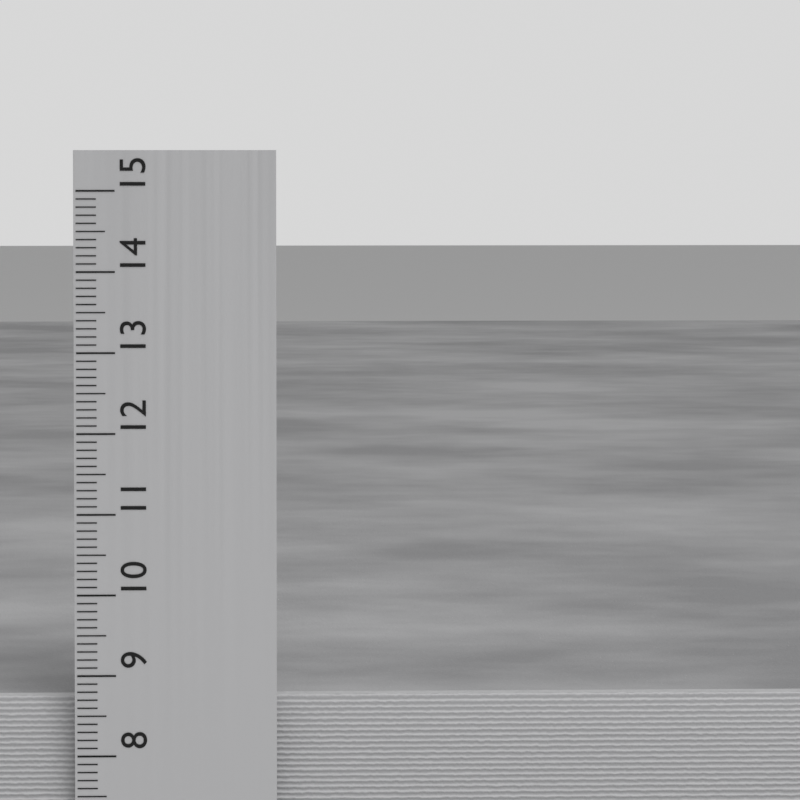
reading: 8.7 cm
